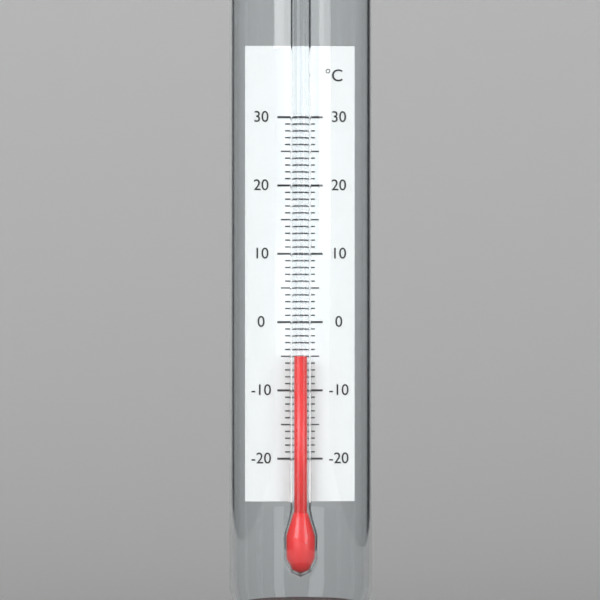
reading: -5 °C
